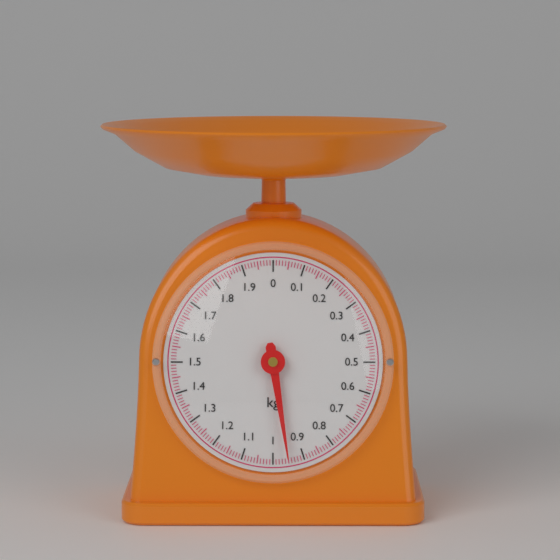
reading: 0.95 kg
